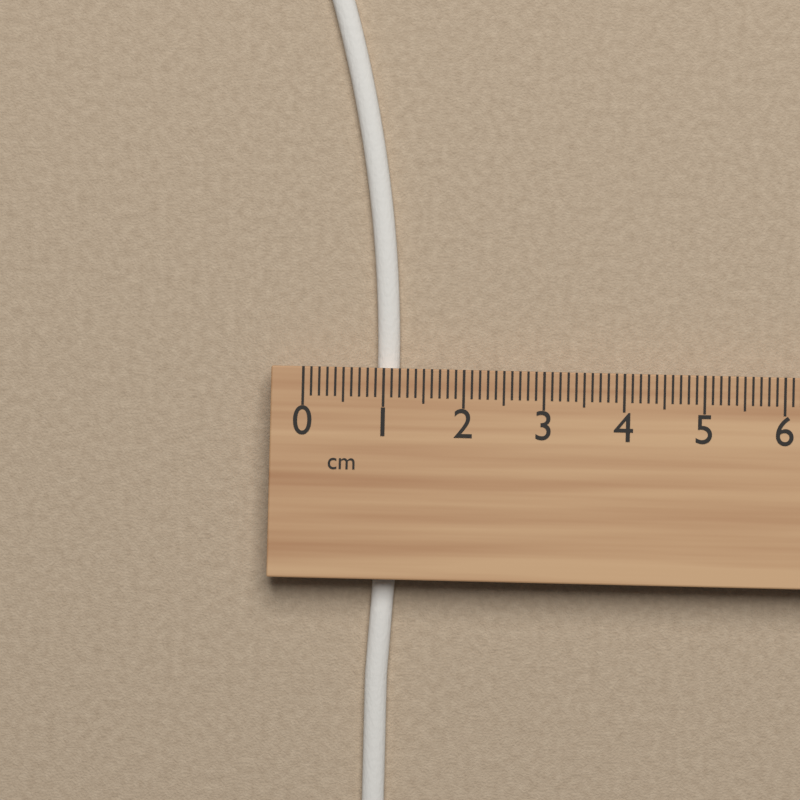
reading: 1.2 cm
